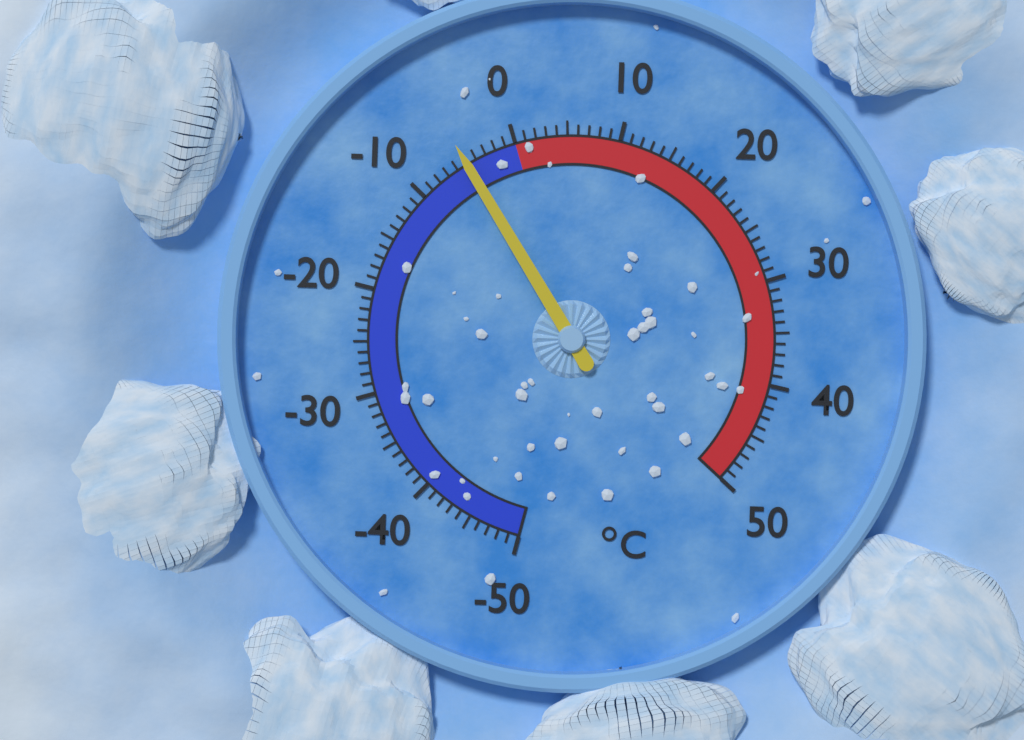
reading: -5 °C
